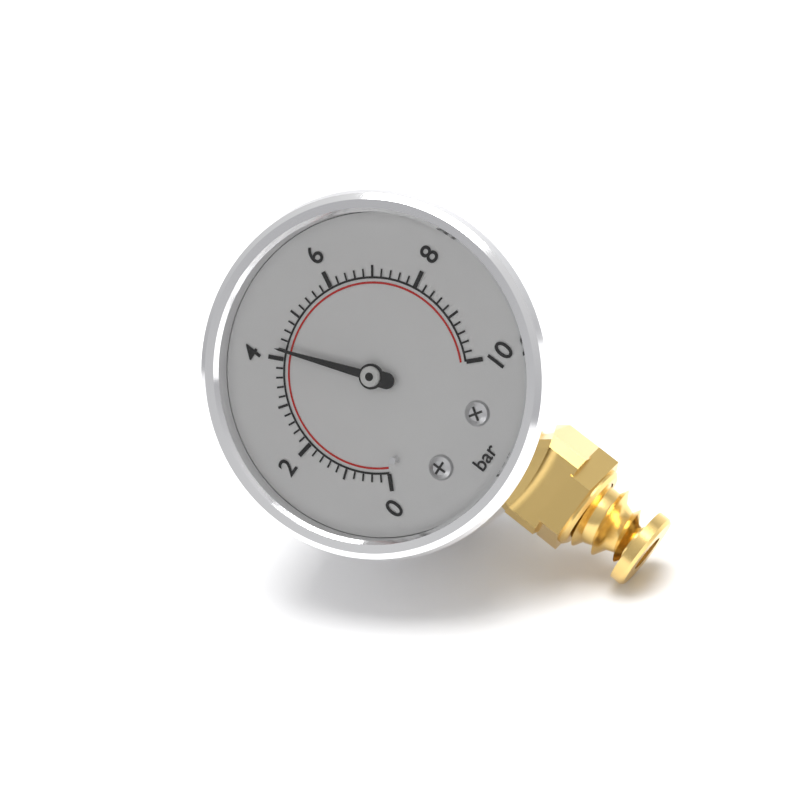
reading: 4.2 bar
